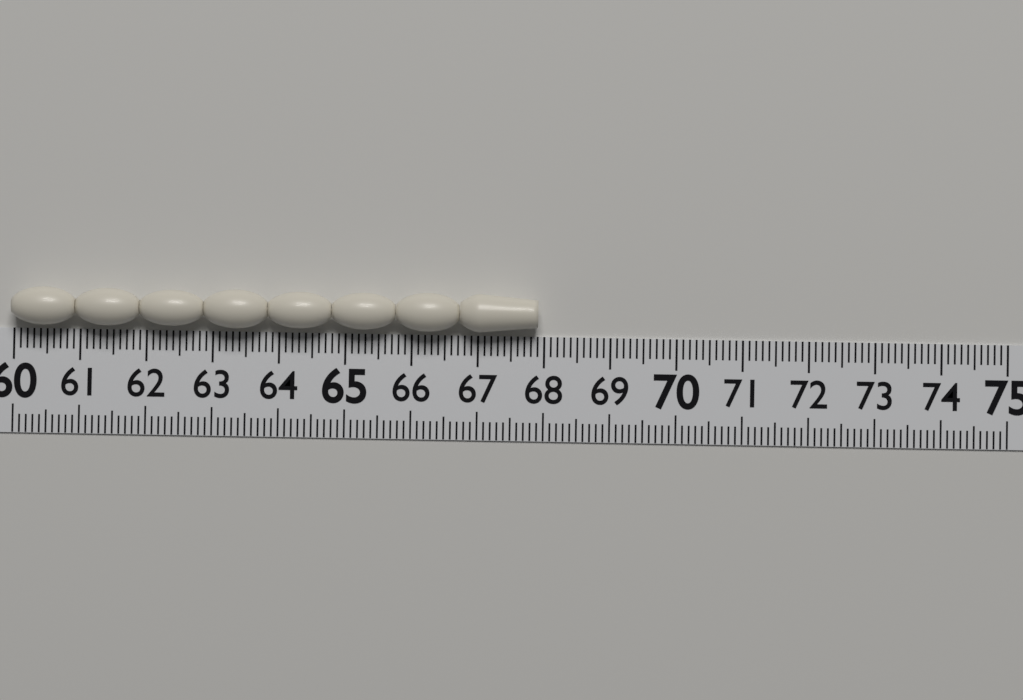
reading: 67.9 (no unit)
